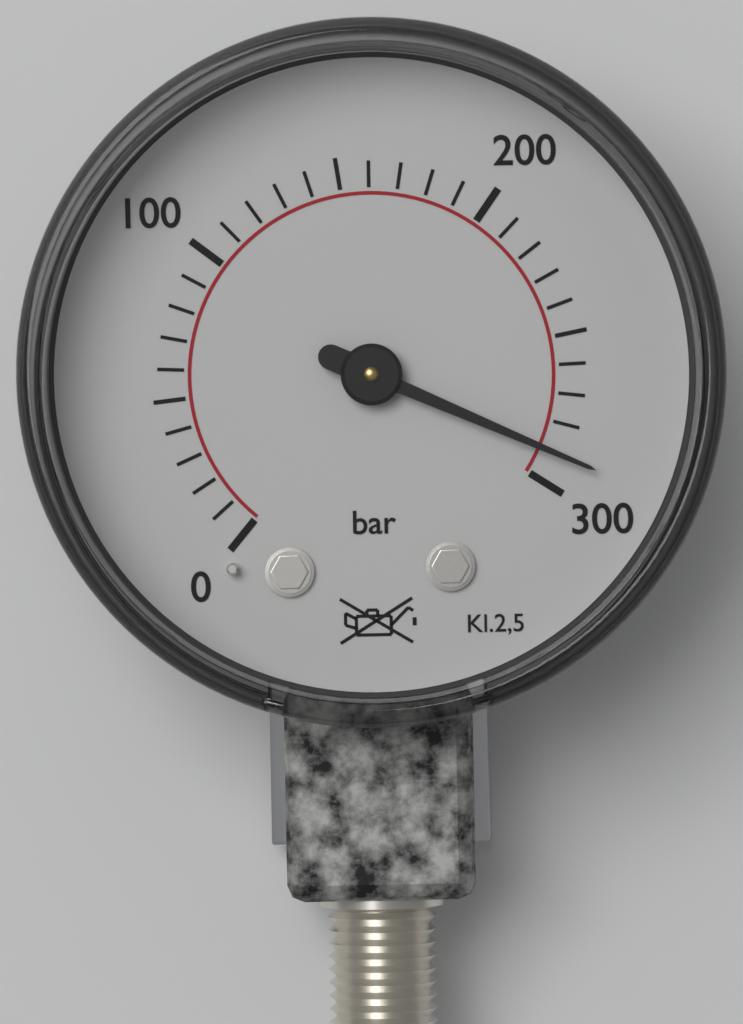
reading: 290 bar
